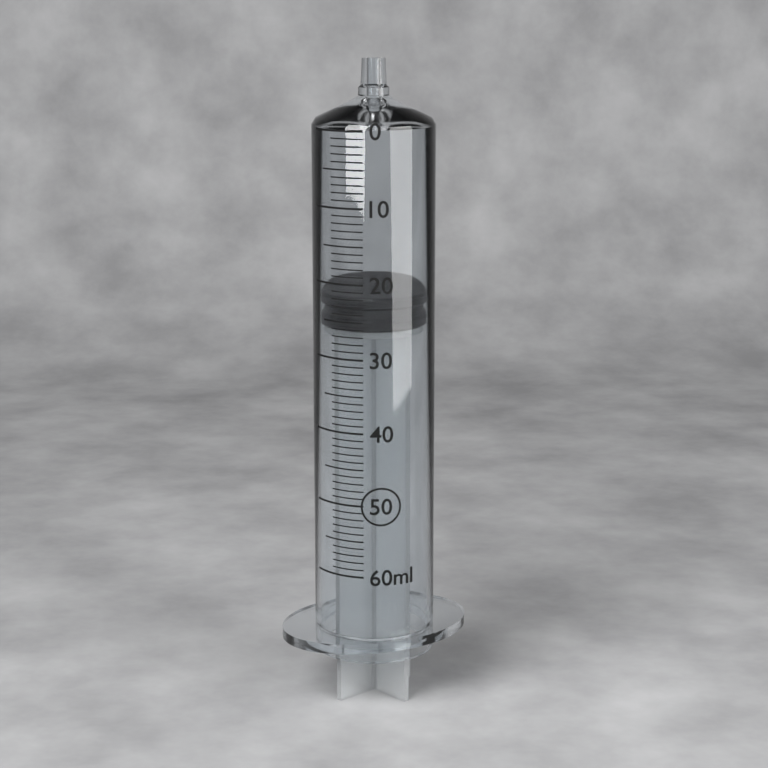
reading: 22 ml
